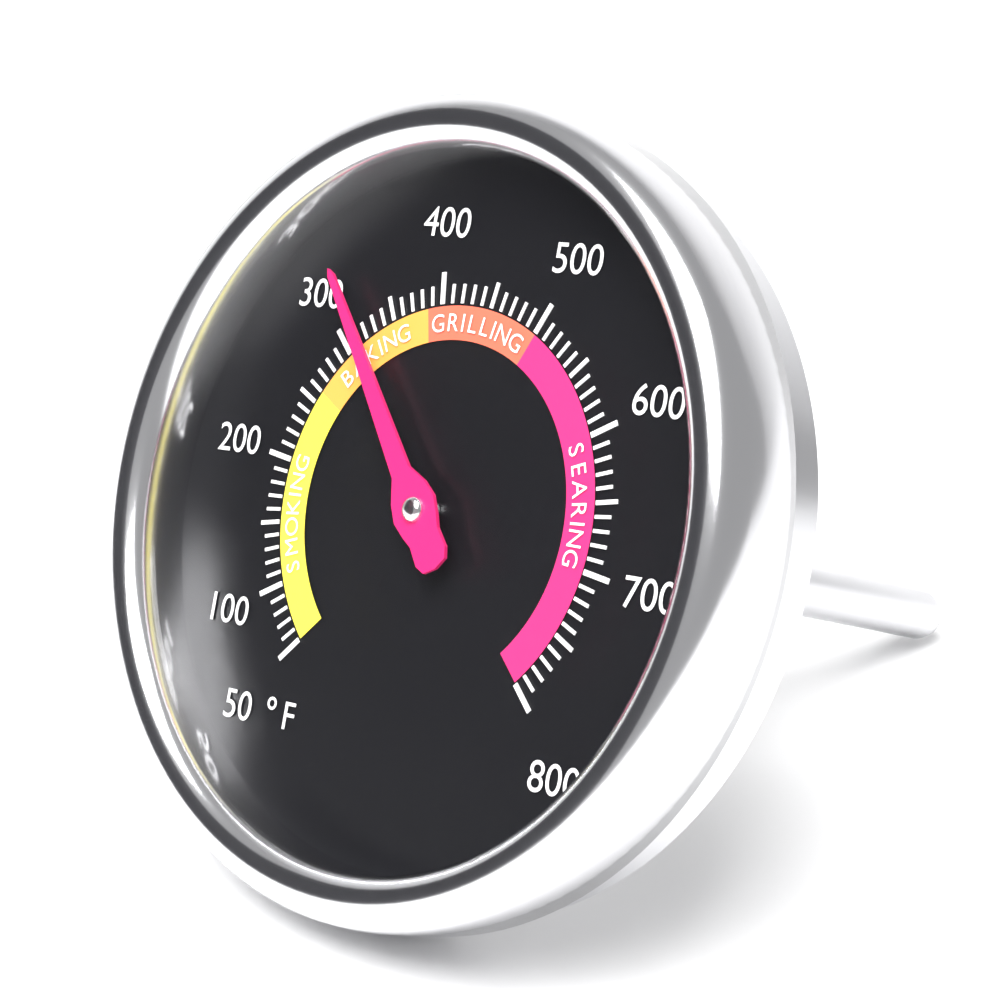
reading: 320 °F
